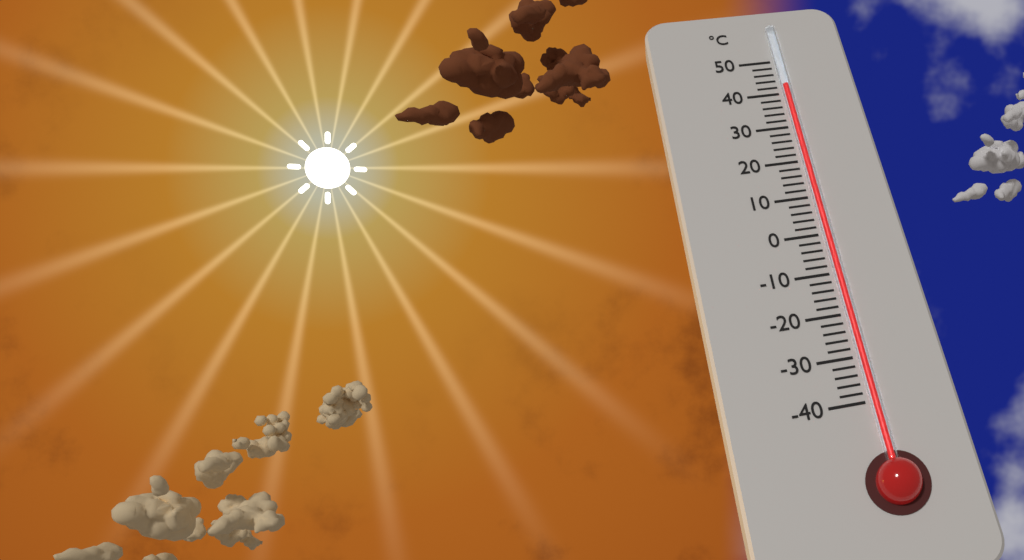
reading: 42 °C
